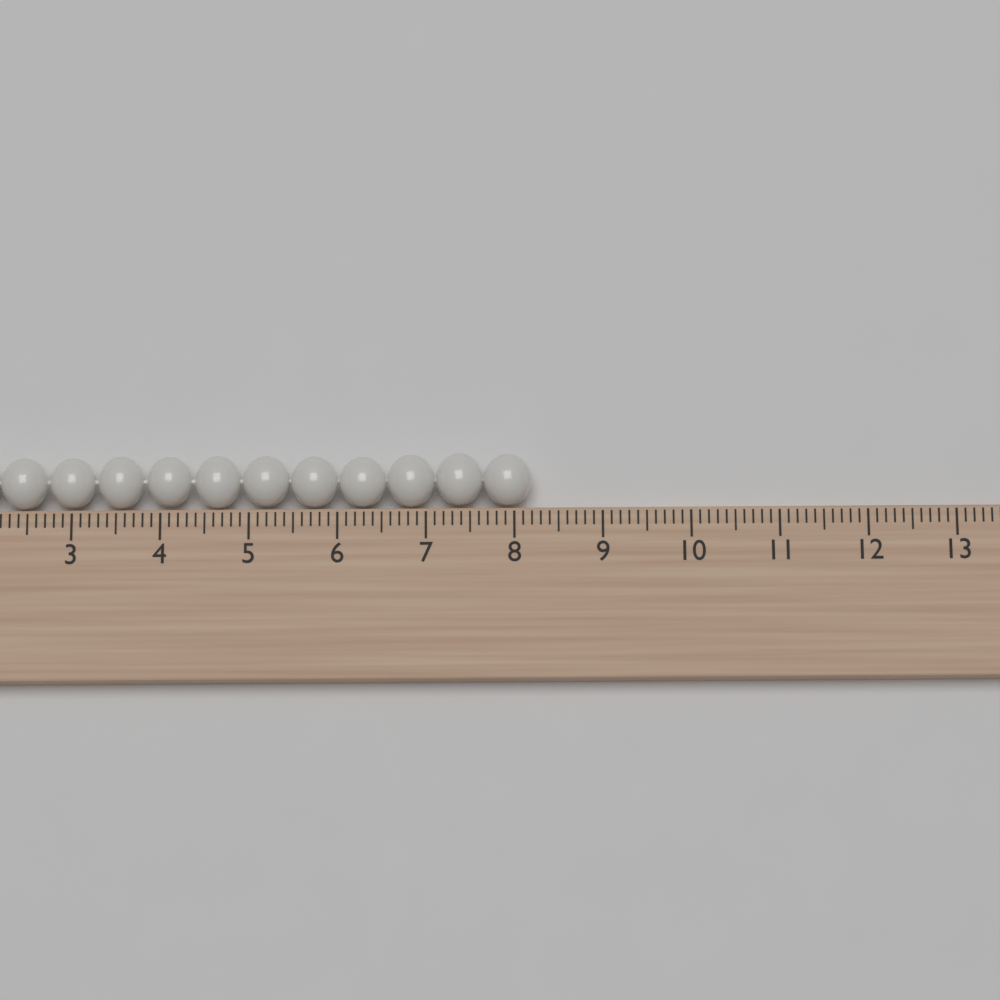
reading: 8.2 cm
